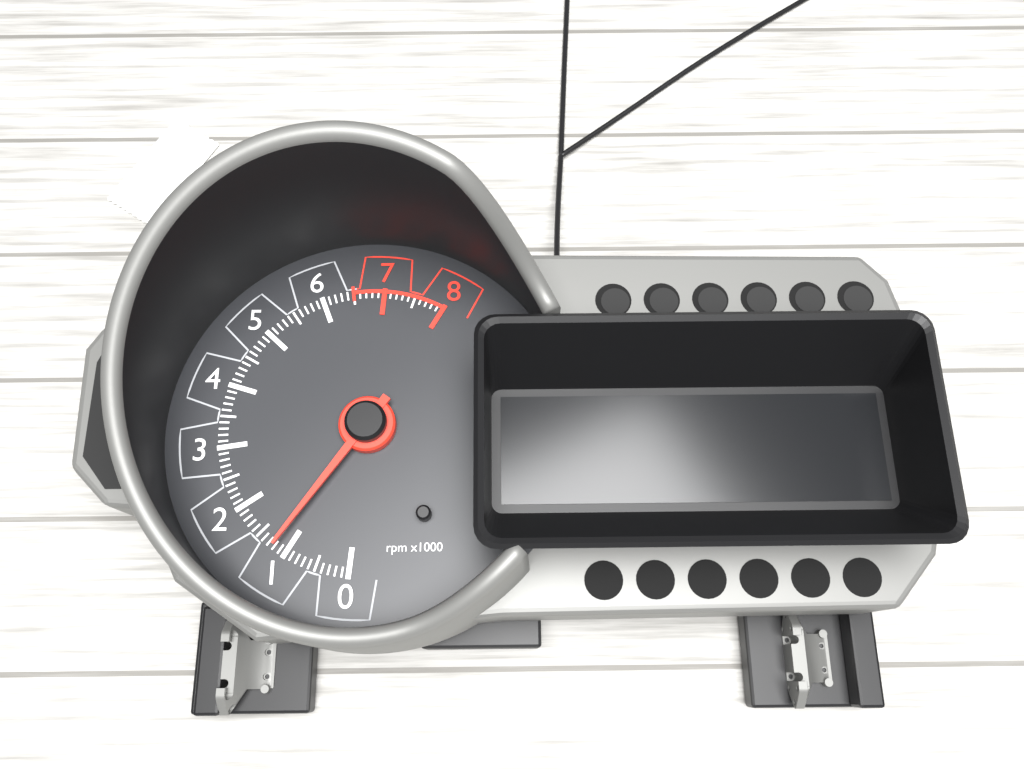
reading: 1200 rpm
